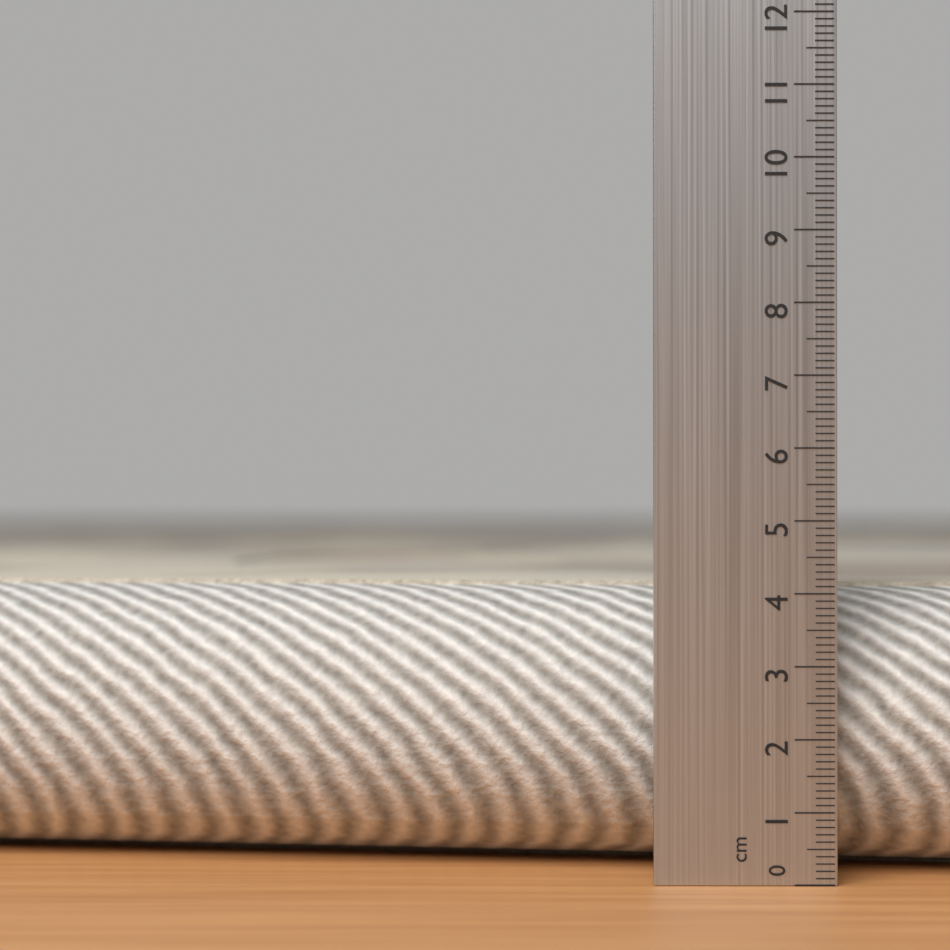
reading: 4.1 cm
